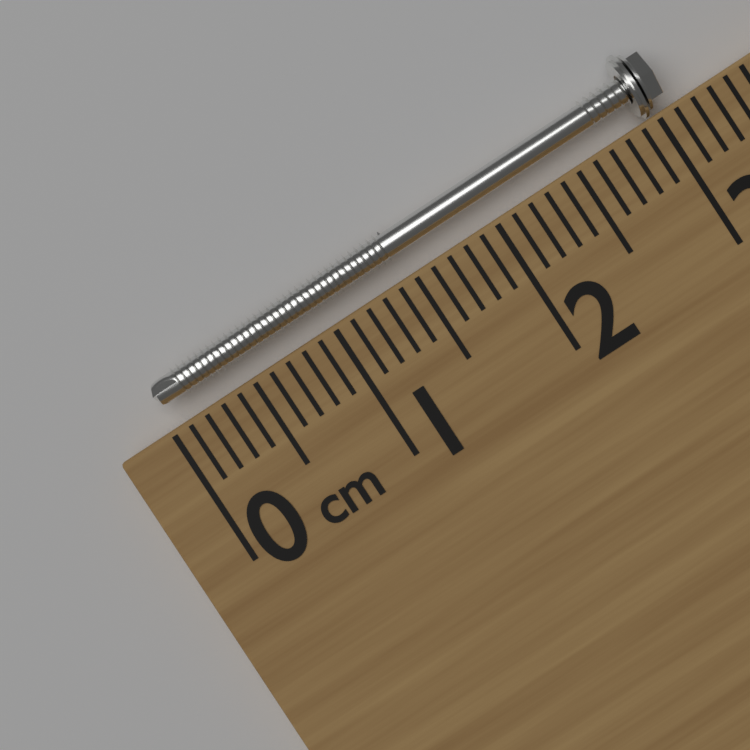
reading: 3.1 cm
